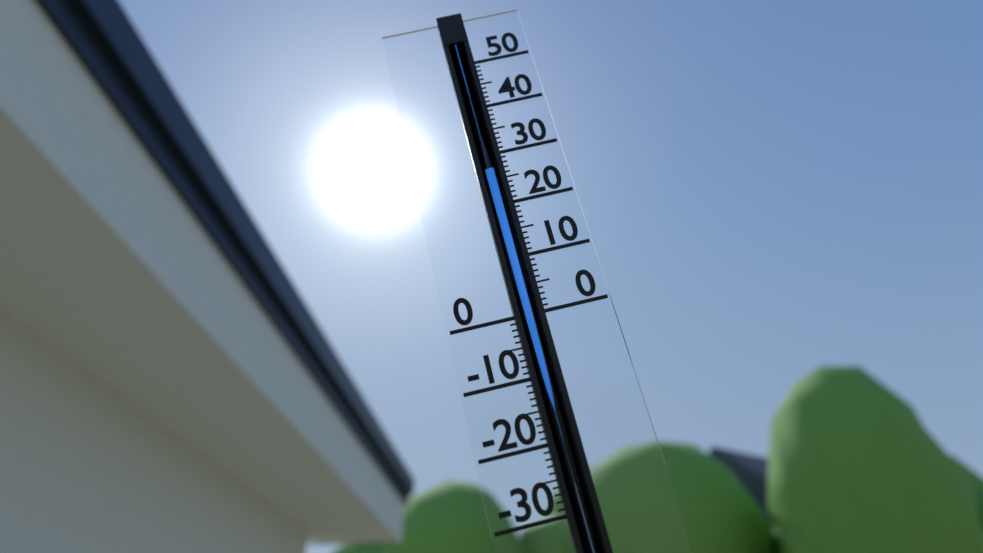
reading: 27 (no unit)
